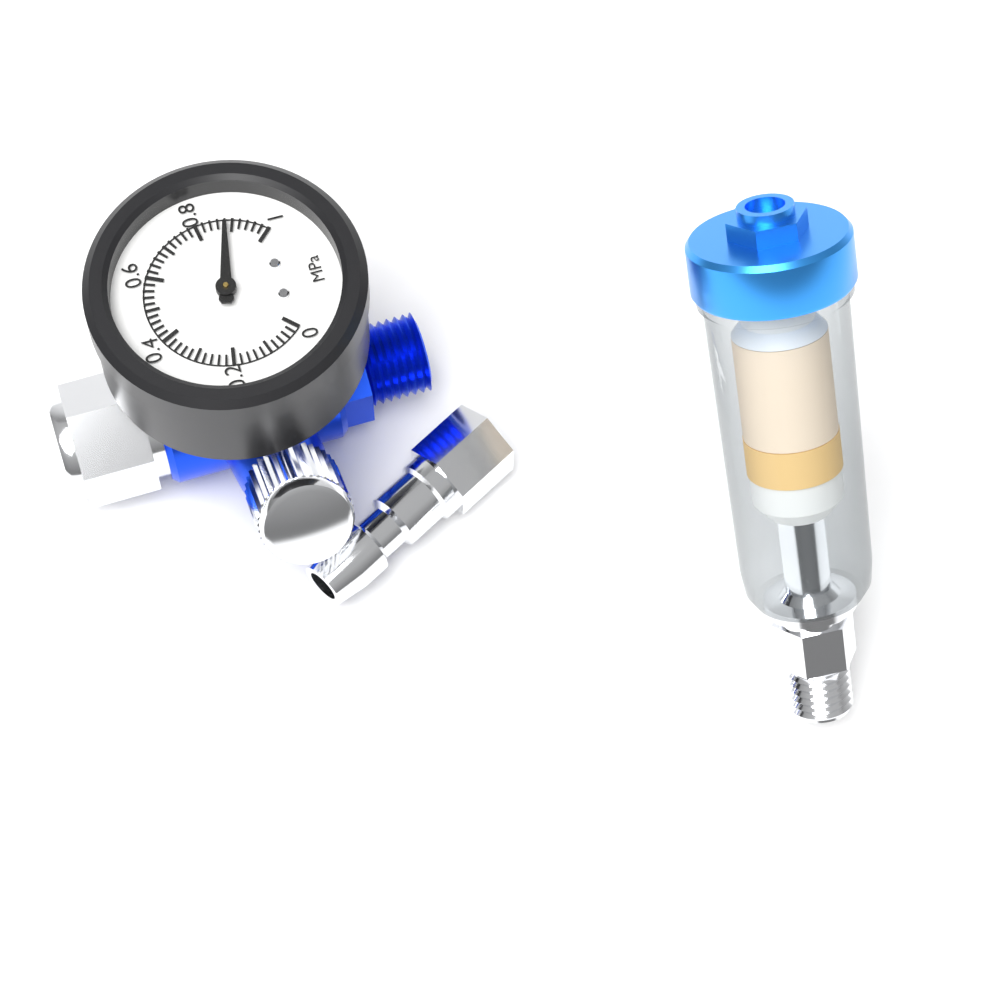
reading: 0.88 MPa
